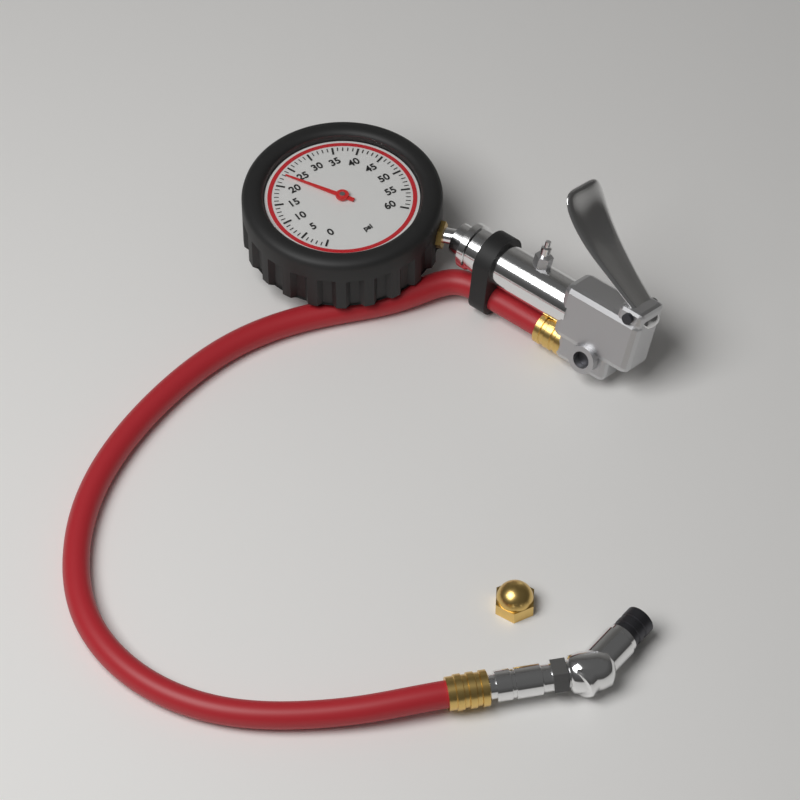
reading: 23 psi
